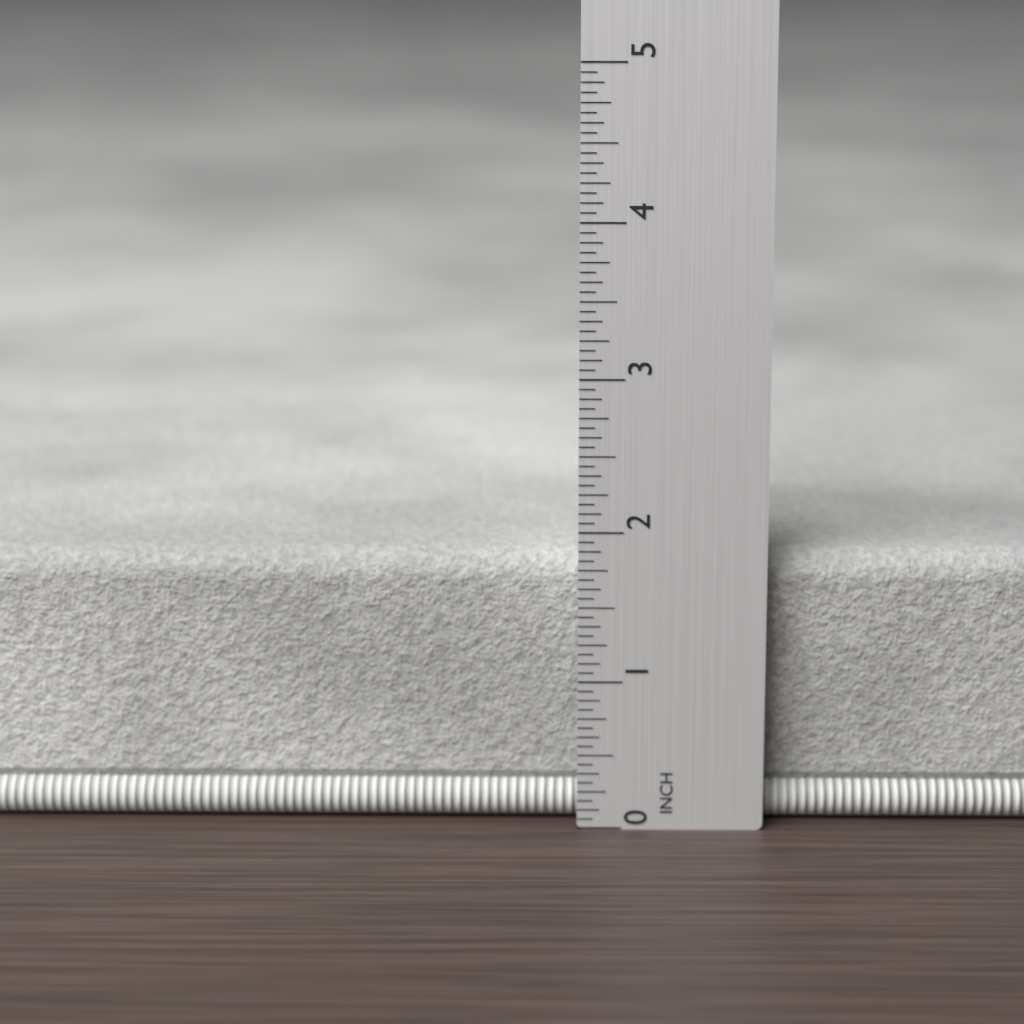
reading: 1.8125 in
